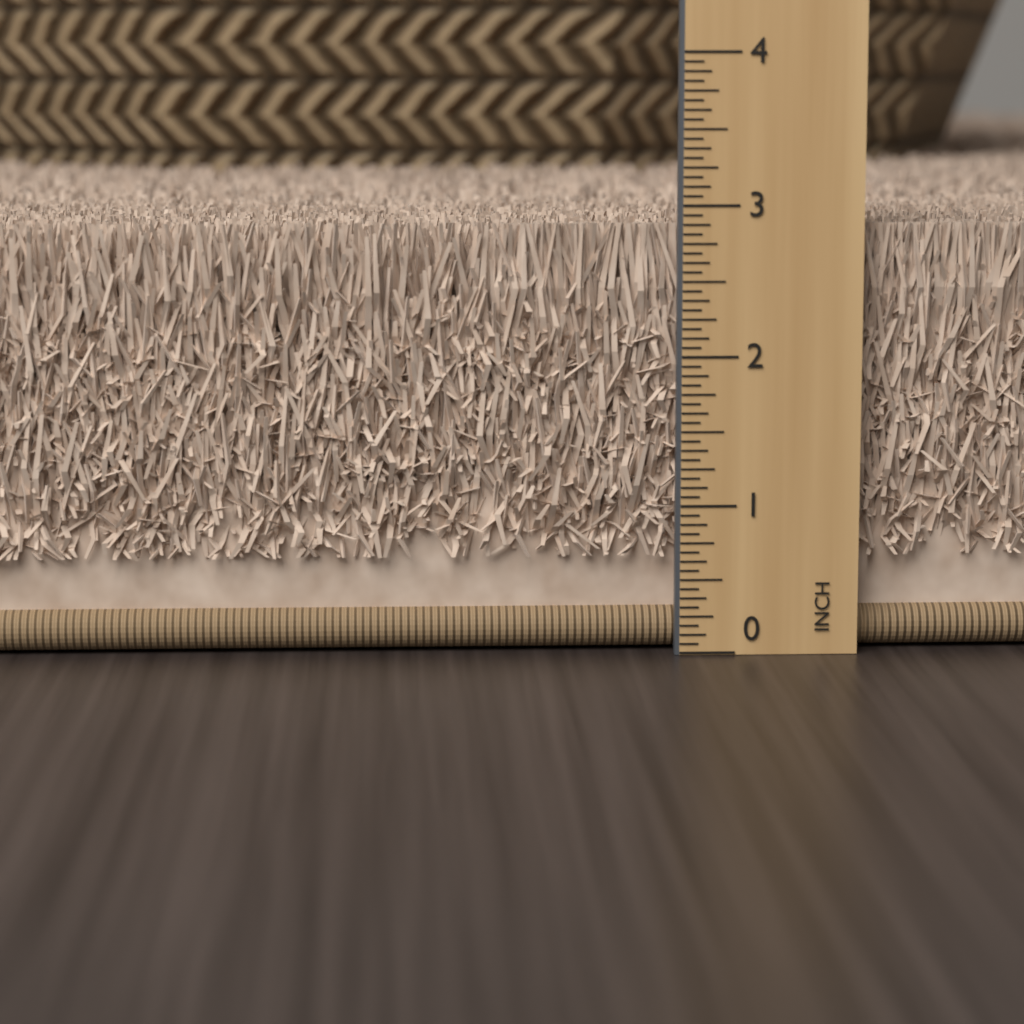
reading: 2.8750 in
